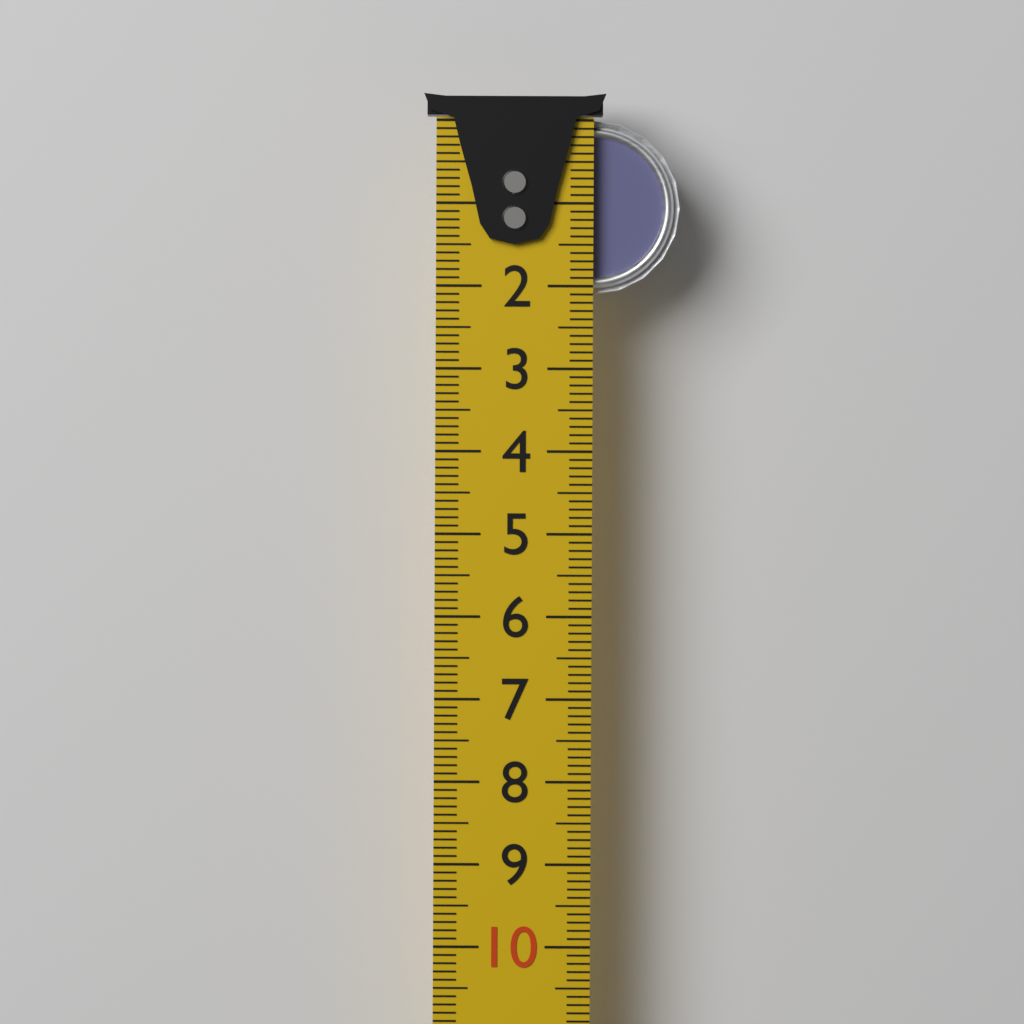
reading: 2.1 cm
